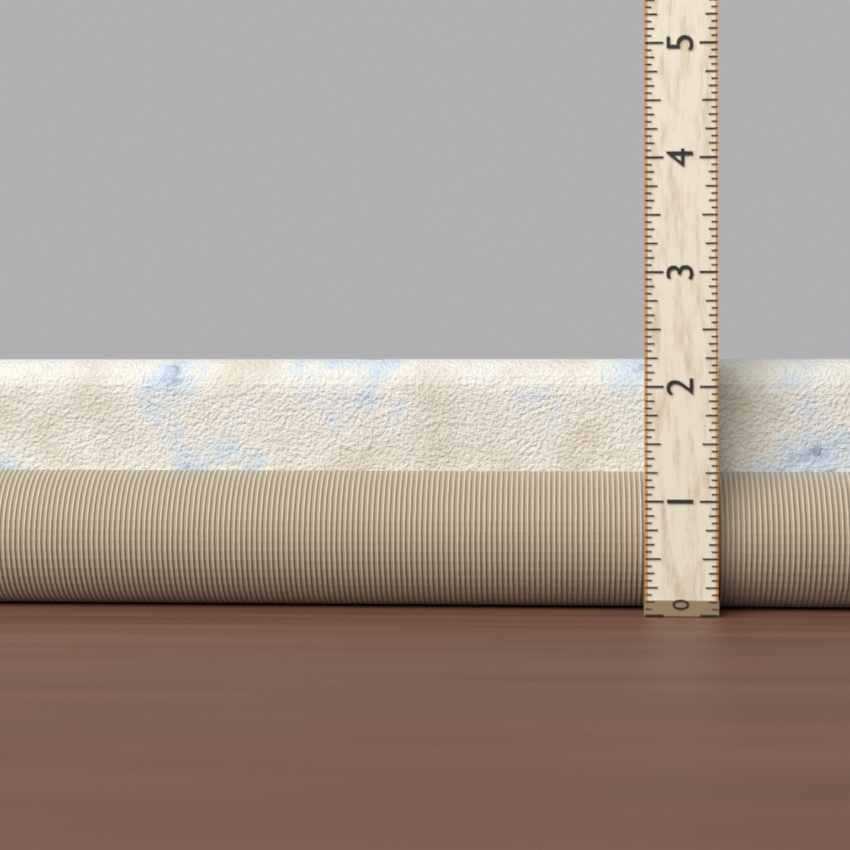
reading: 2.2500 (no unit)
